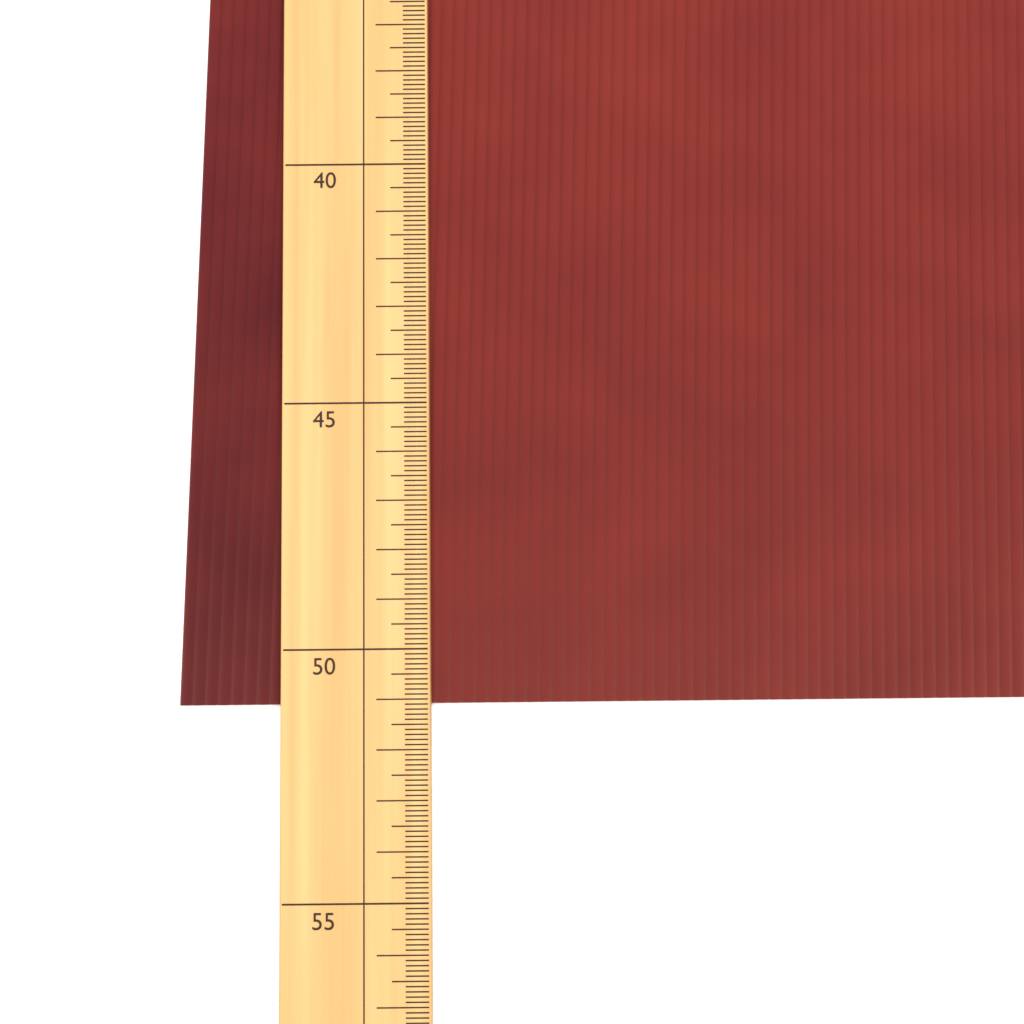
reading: 51.1 (no unit)
